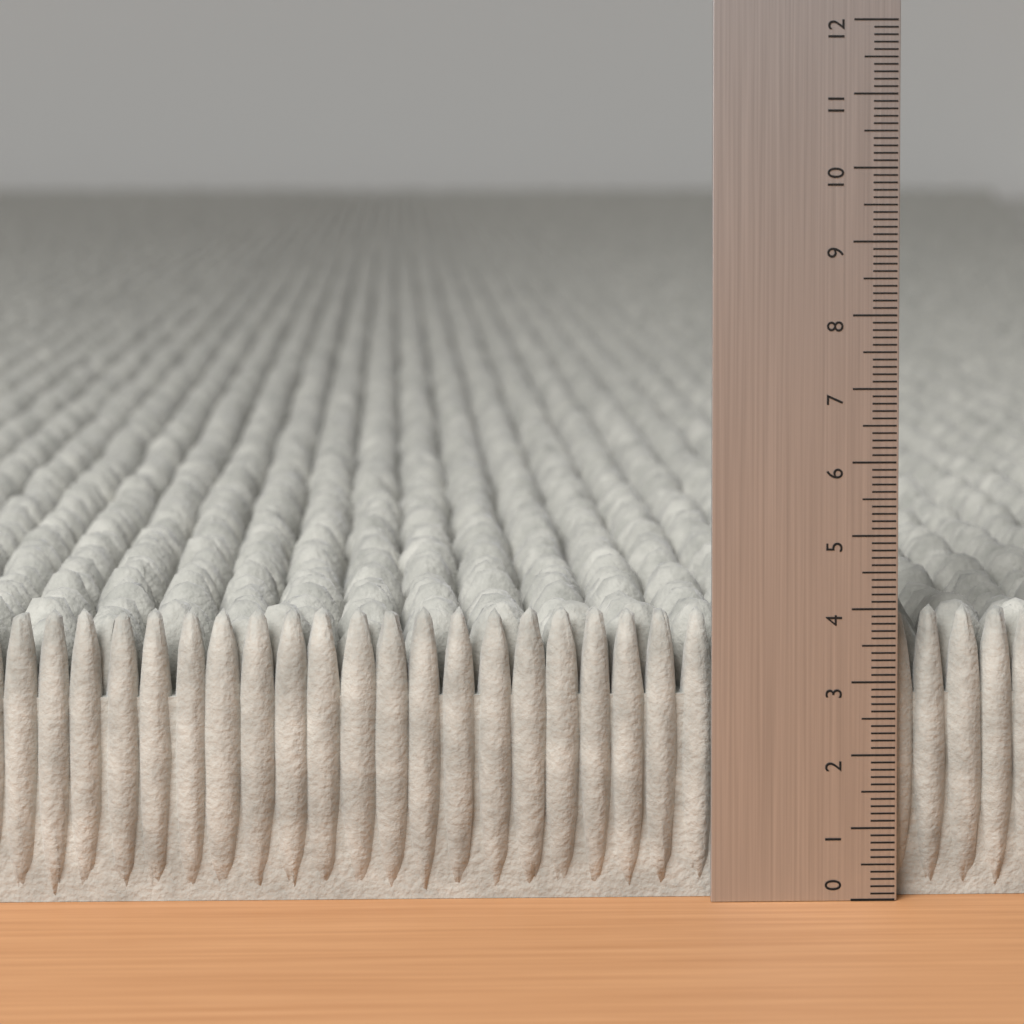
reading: 4.0 (no unit)
